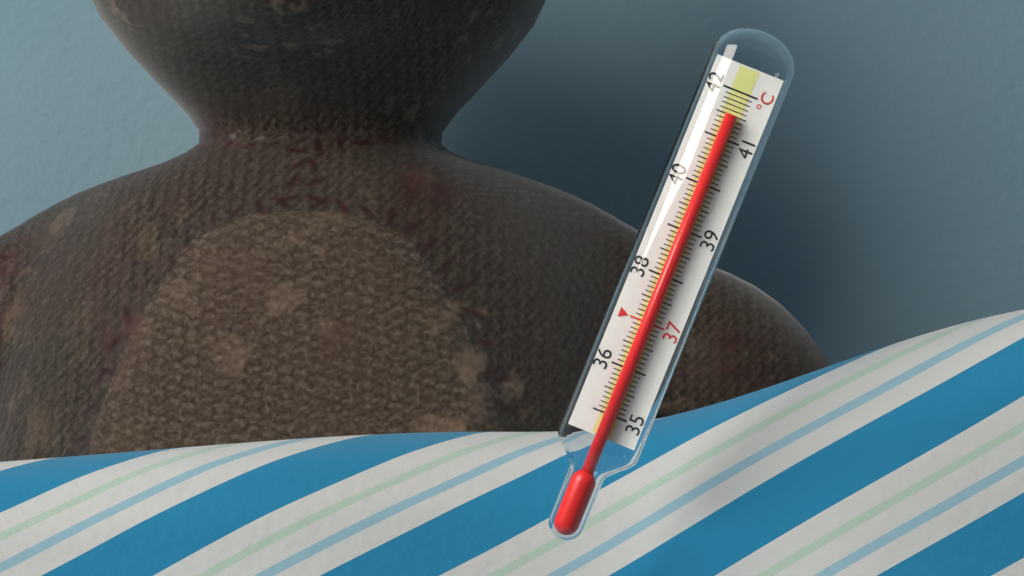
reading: 41.5 °C
